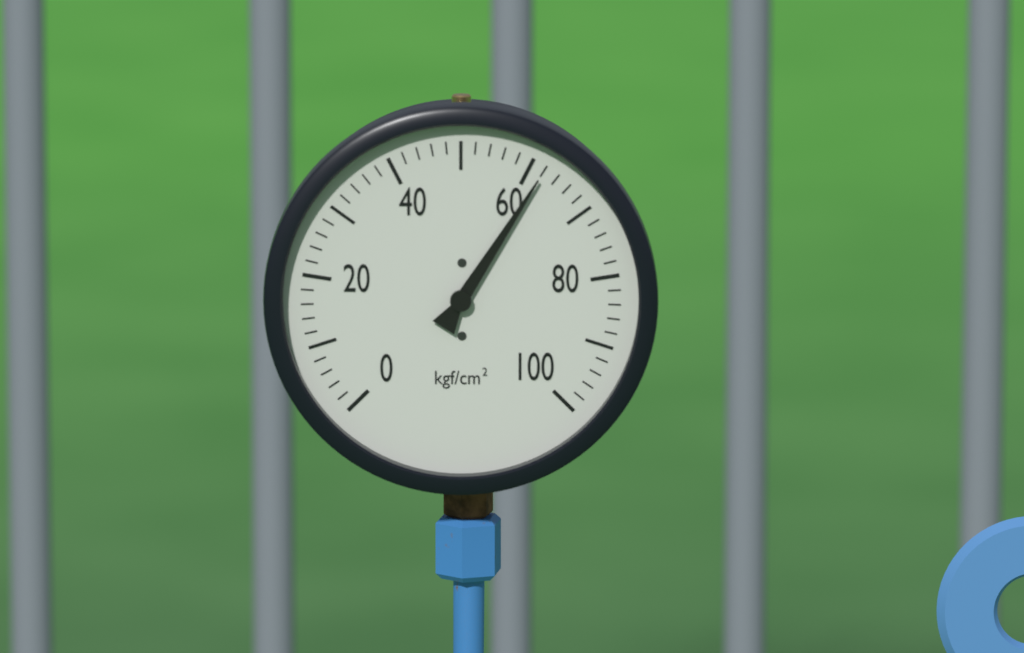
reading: 62 kgf/cm²
